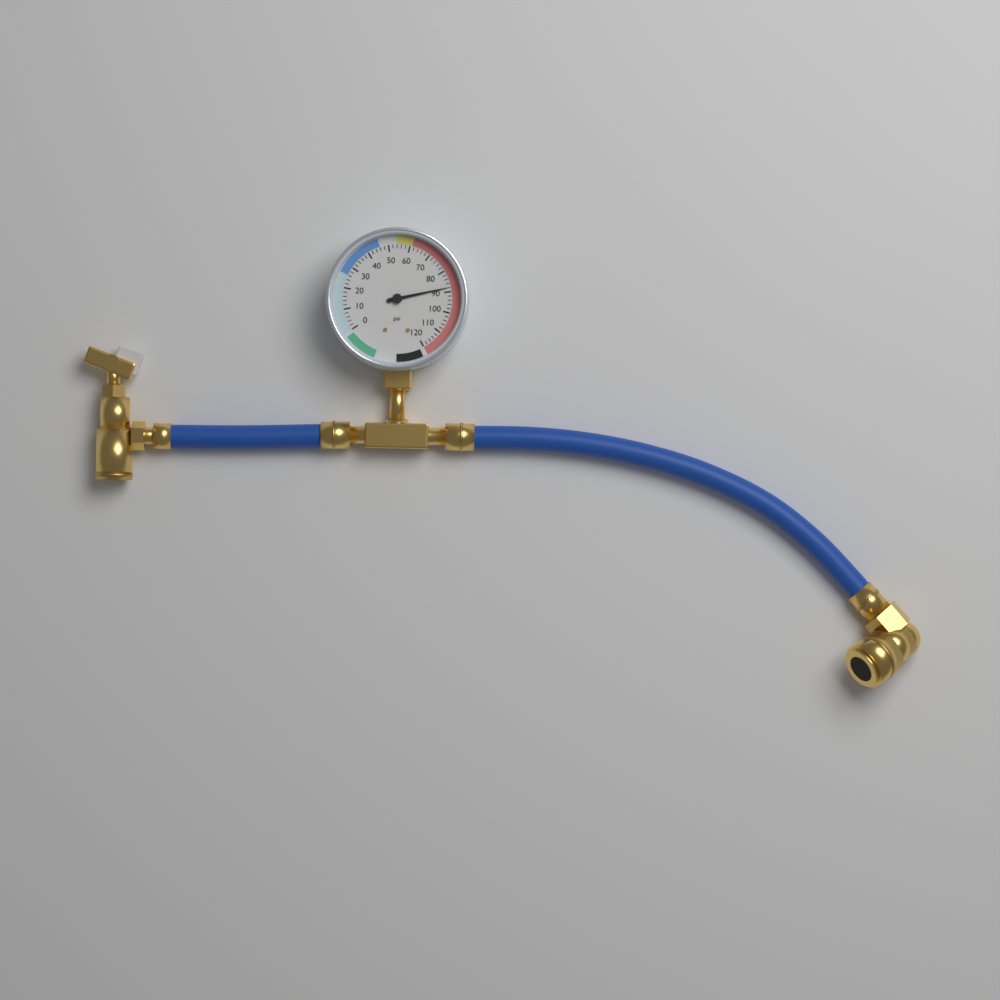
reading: 88 psi
